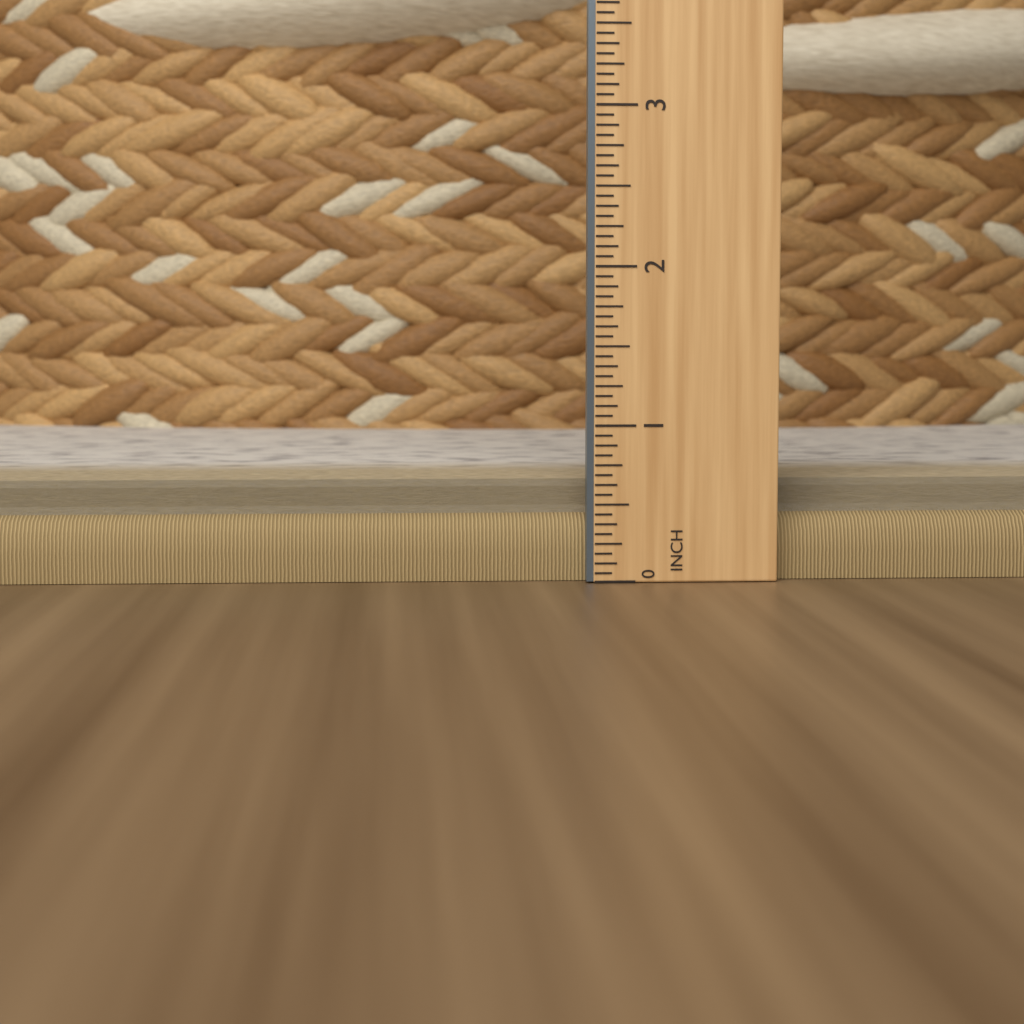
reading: 0.6250 in
